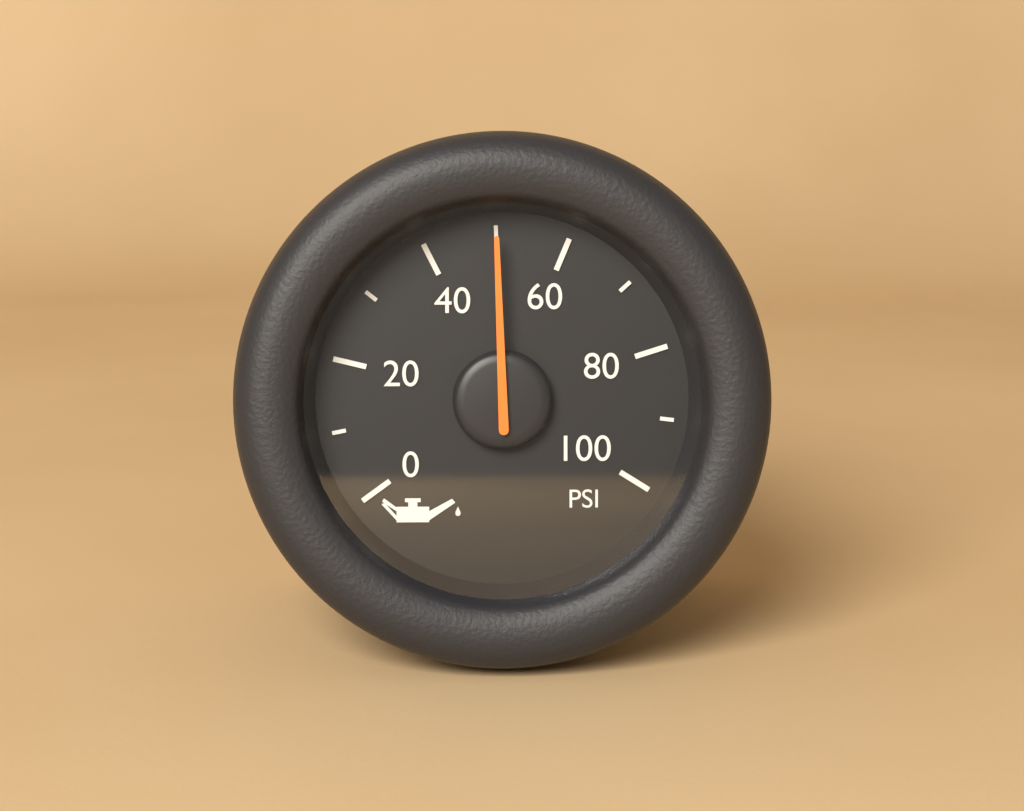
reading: 50 PSI
